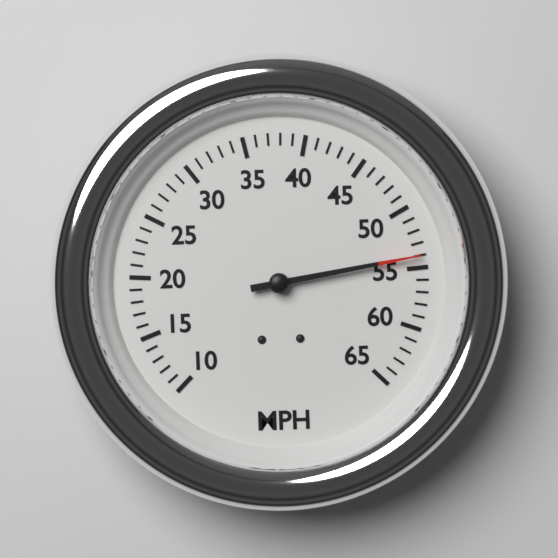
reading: 54 MPH
